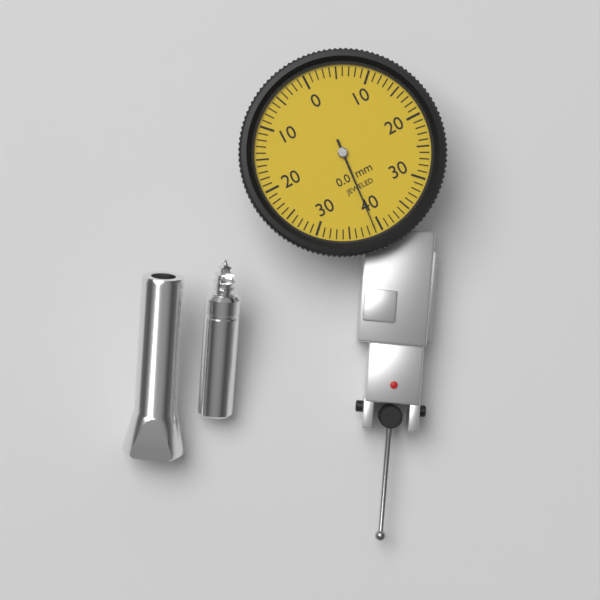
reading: 0.39 mm
